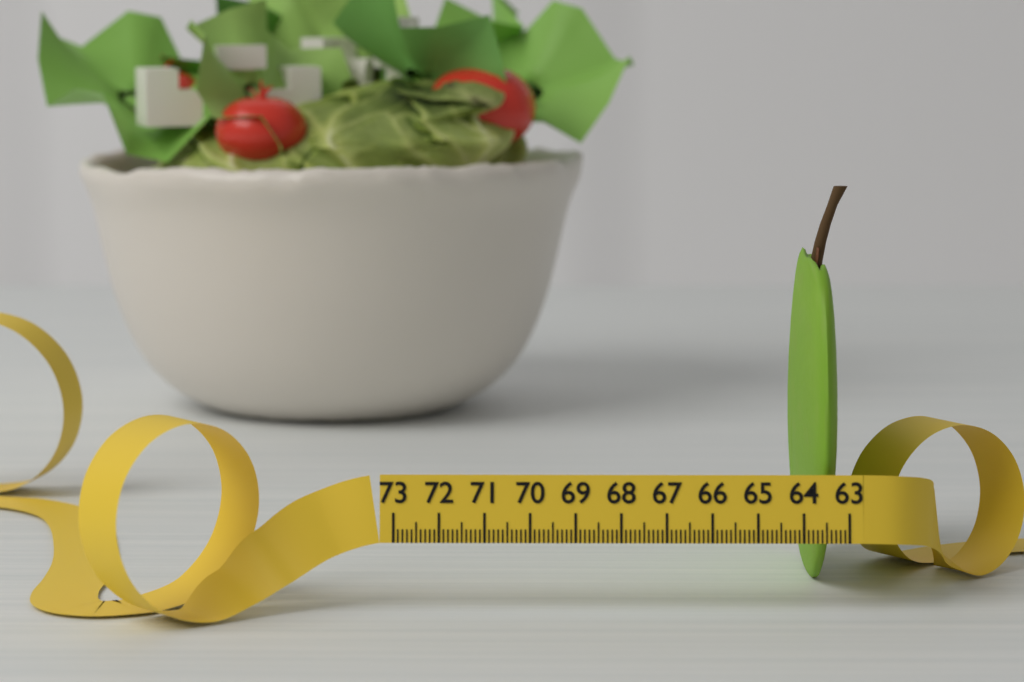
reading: 63.9 (no unit)
